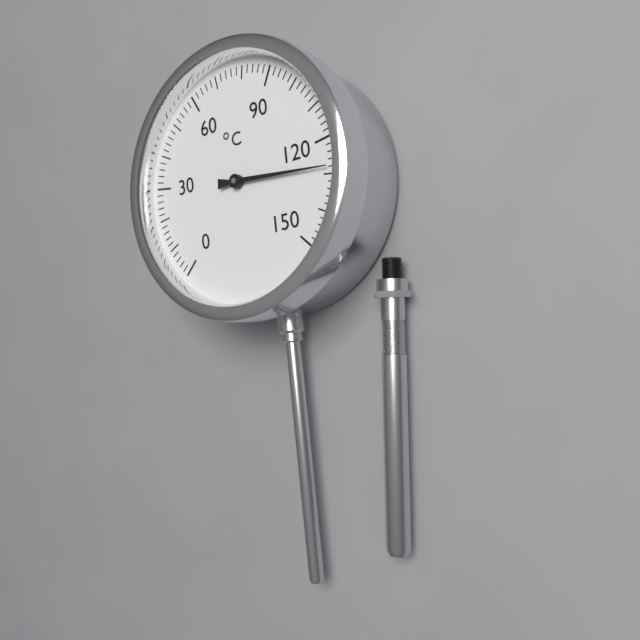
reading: 128 °C
